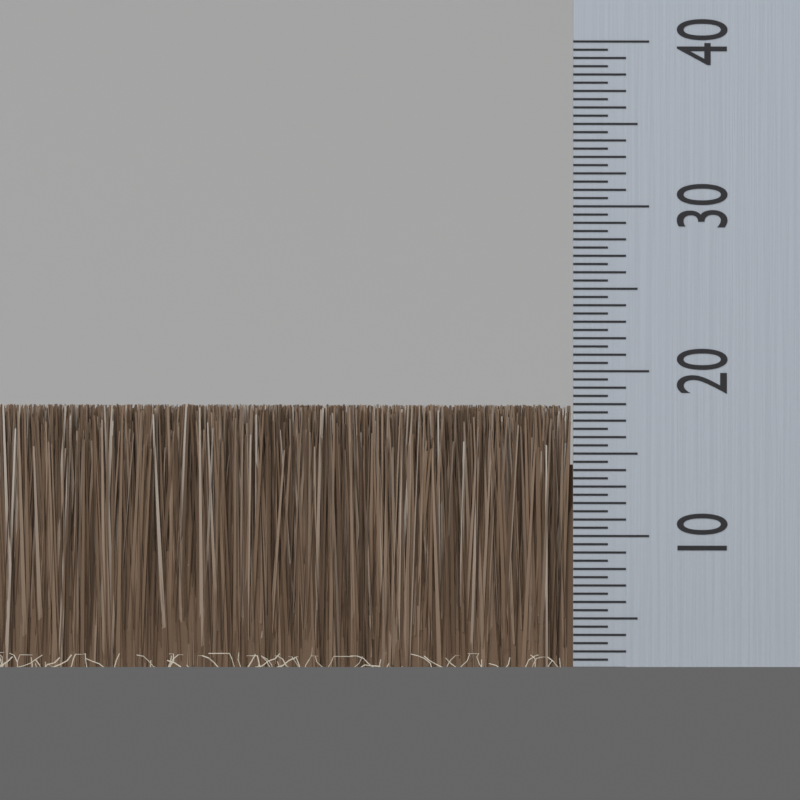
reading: 18.0 (no unit)
